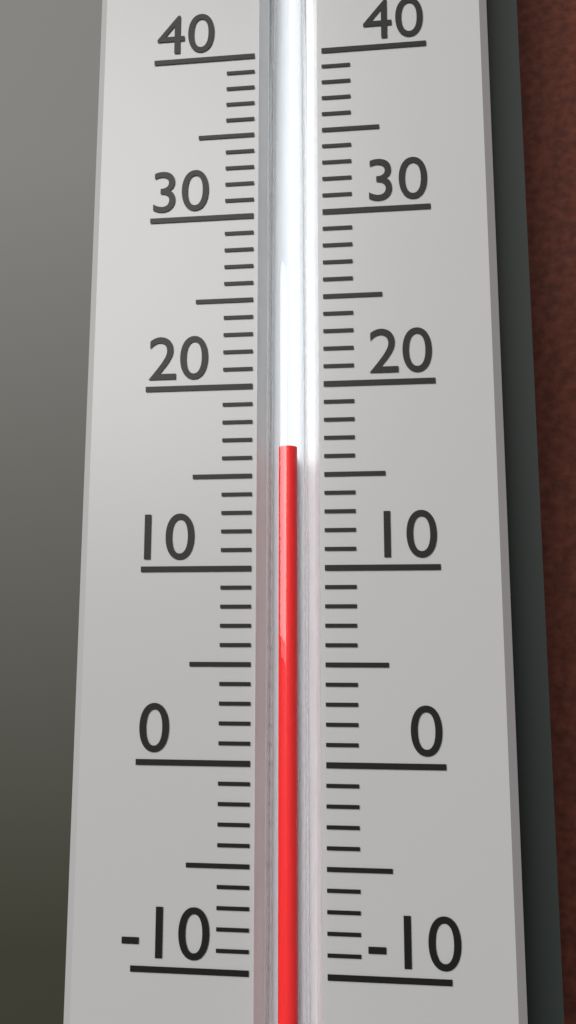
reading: 16.5 °C
